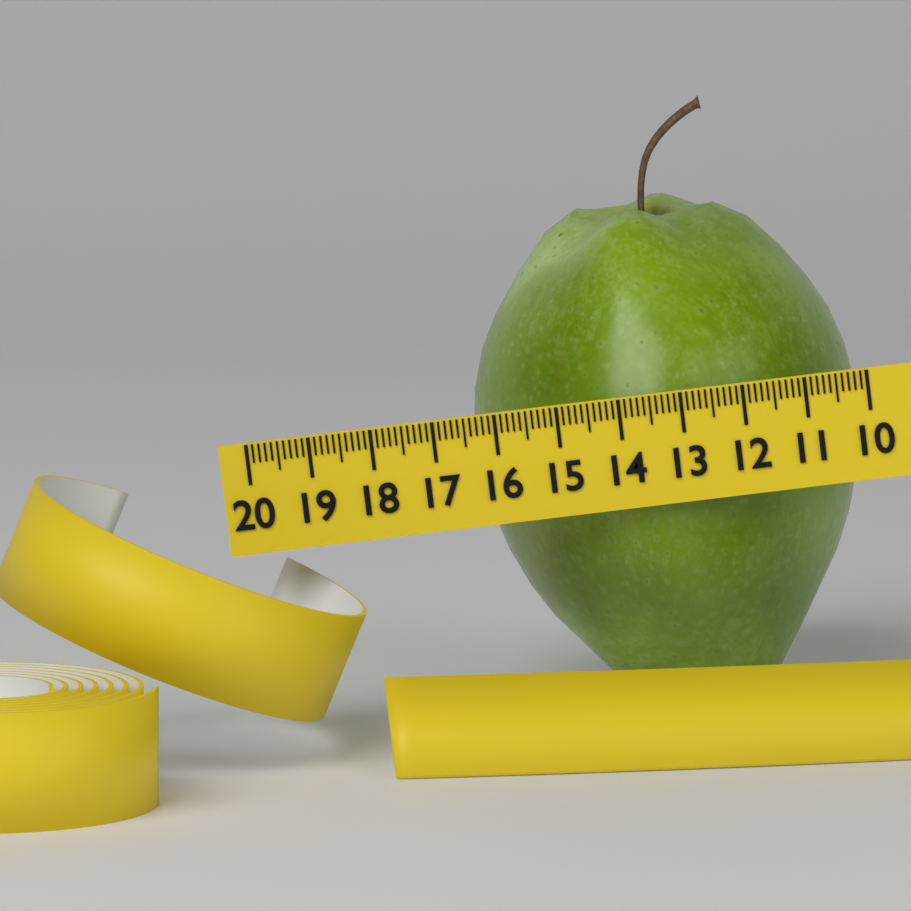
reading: 16.4 (no unit)
